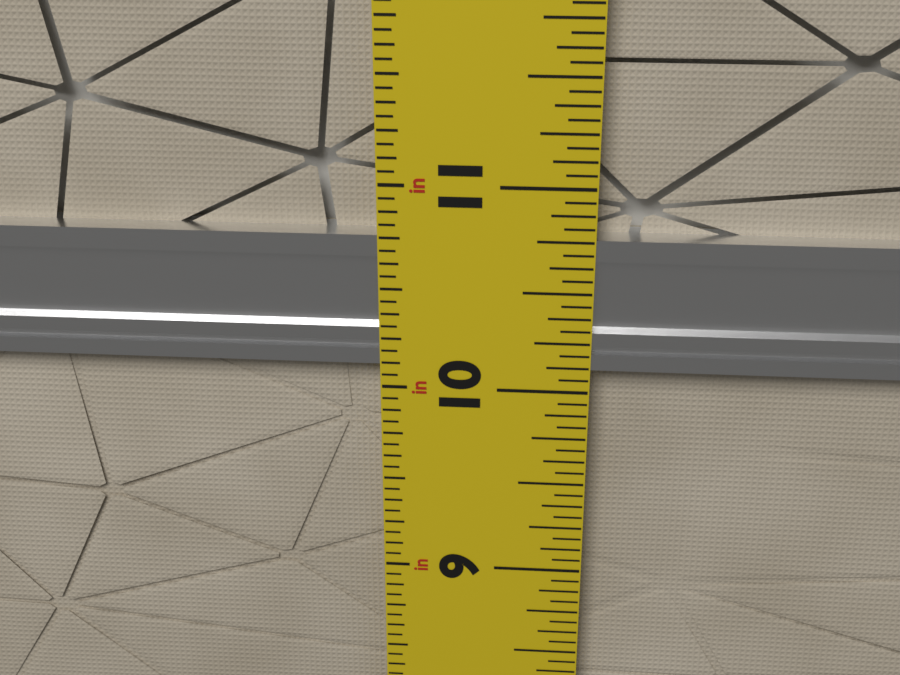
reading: 10.7500 in
